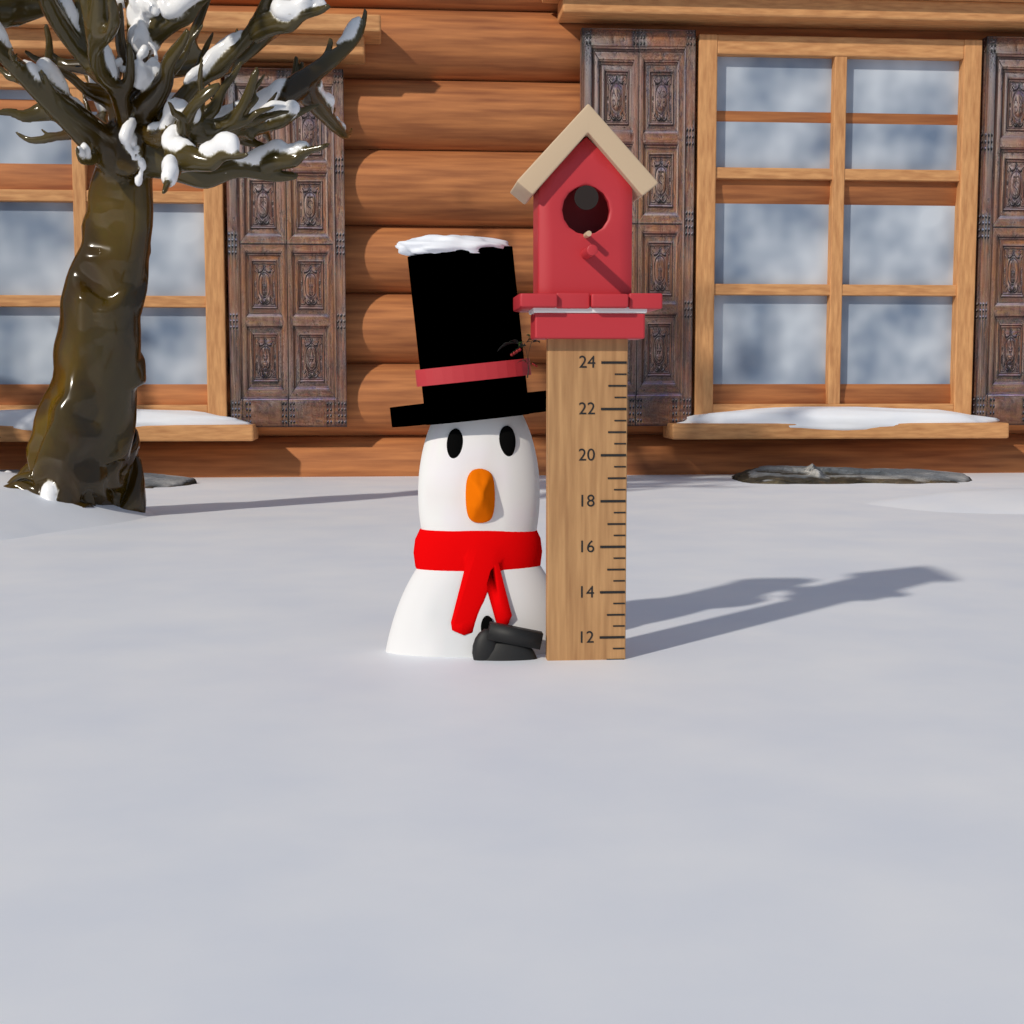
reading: 11.0 (no unit)
